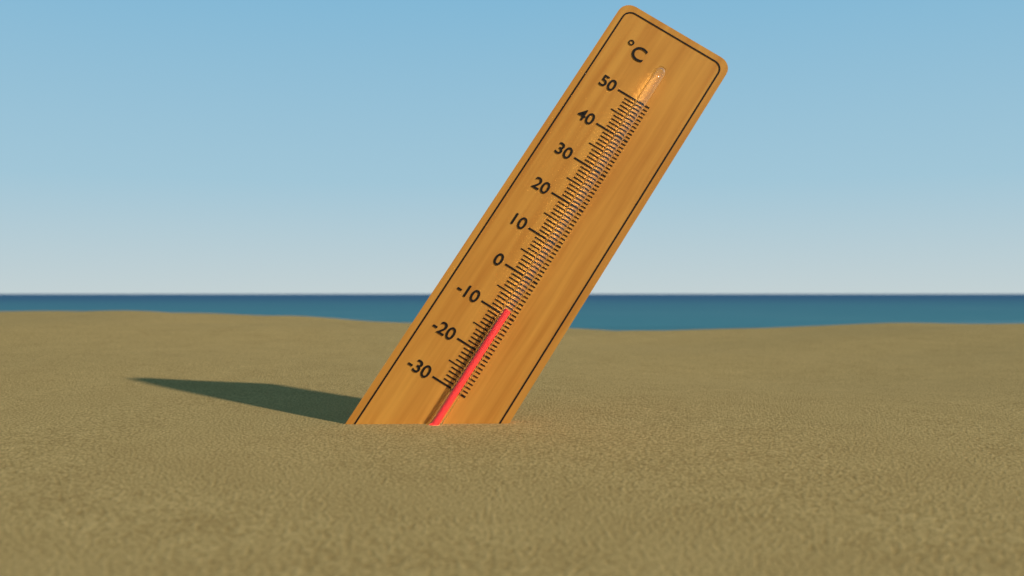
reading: -9 °C
